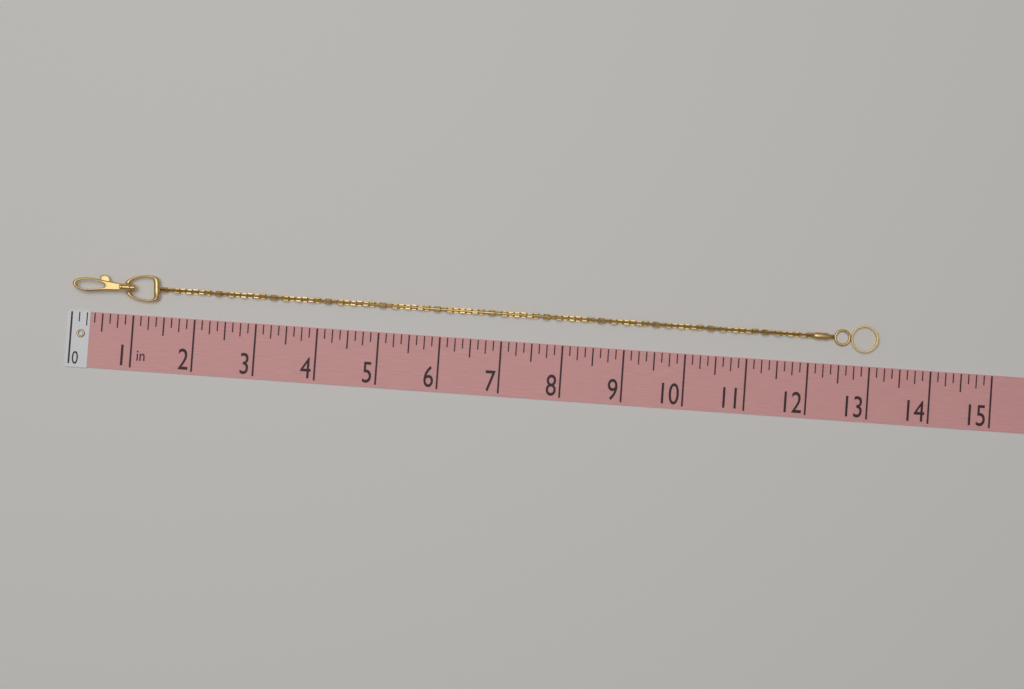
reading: 13.125 in
